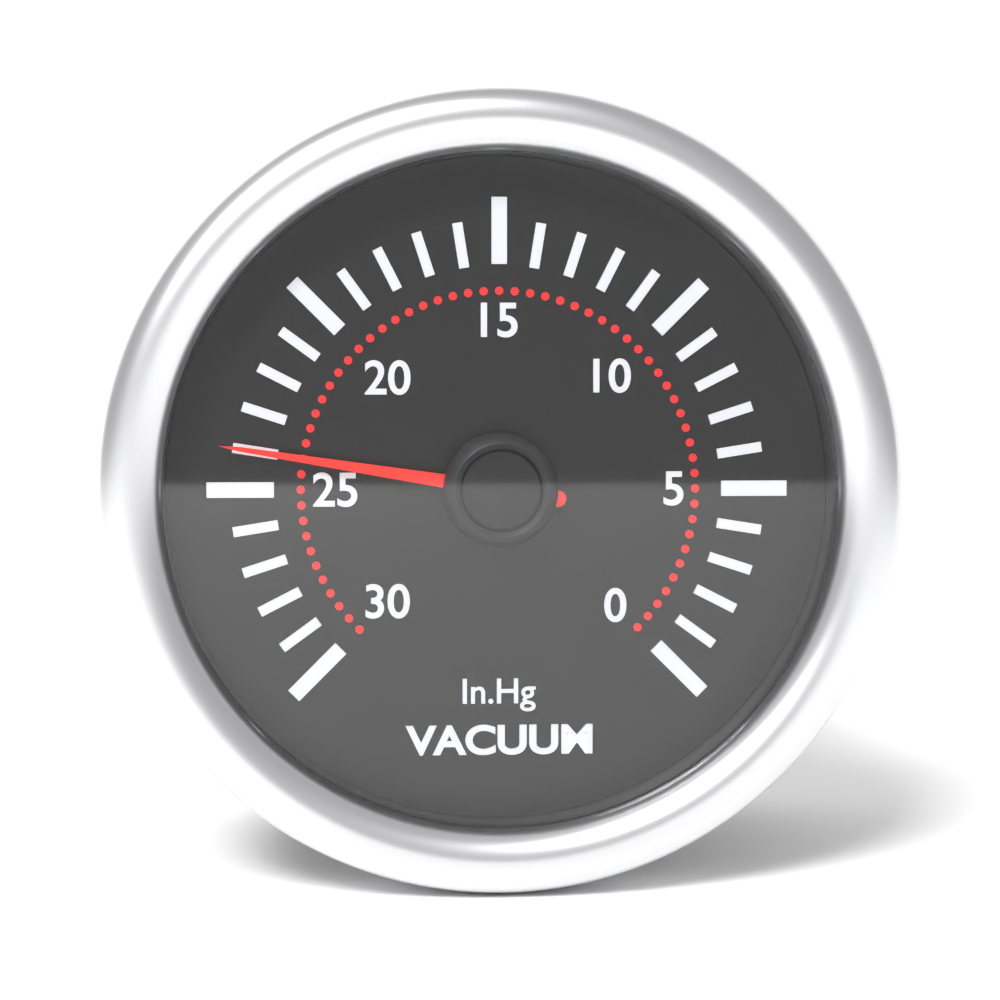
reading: 24 inHg
